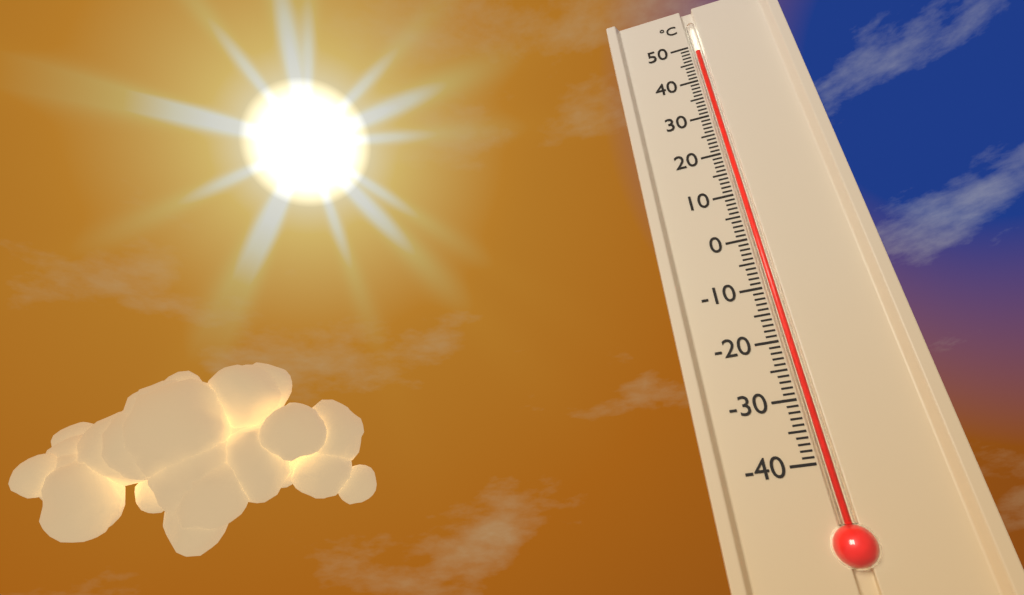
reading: 48 °C
